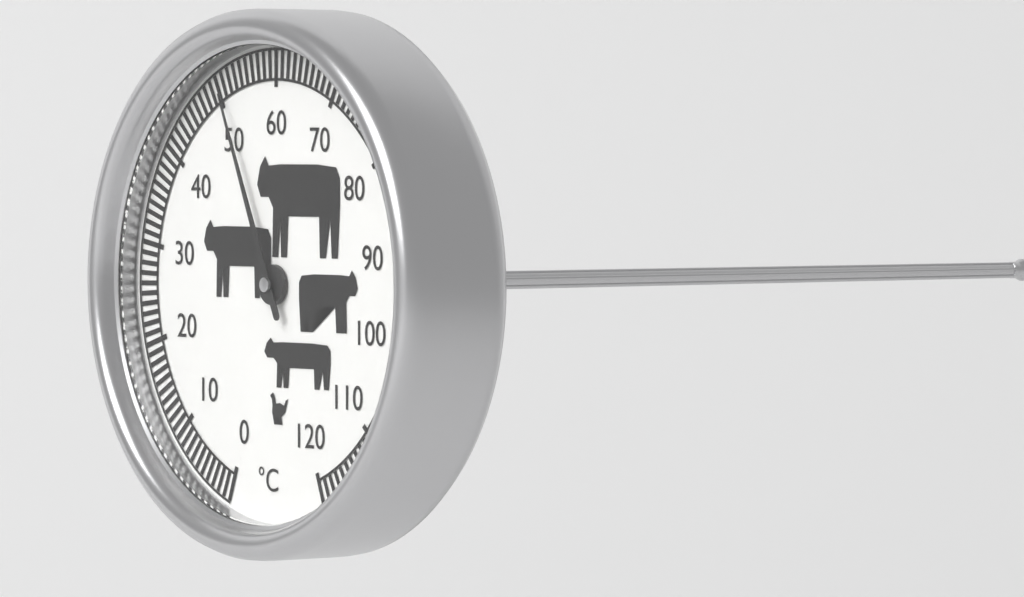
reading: 51 °C
